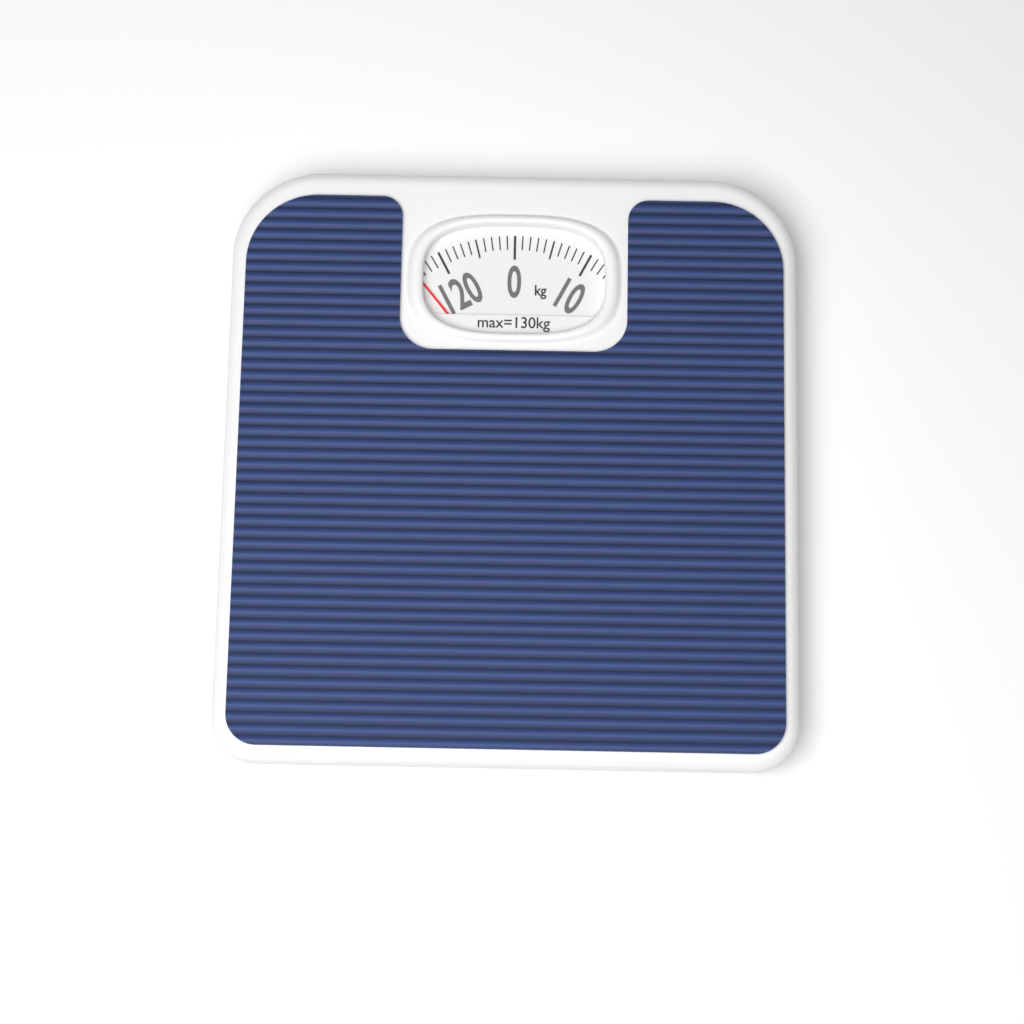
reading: 116 kg
